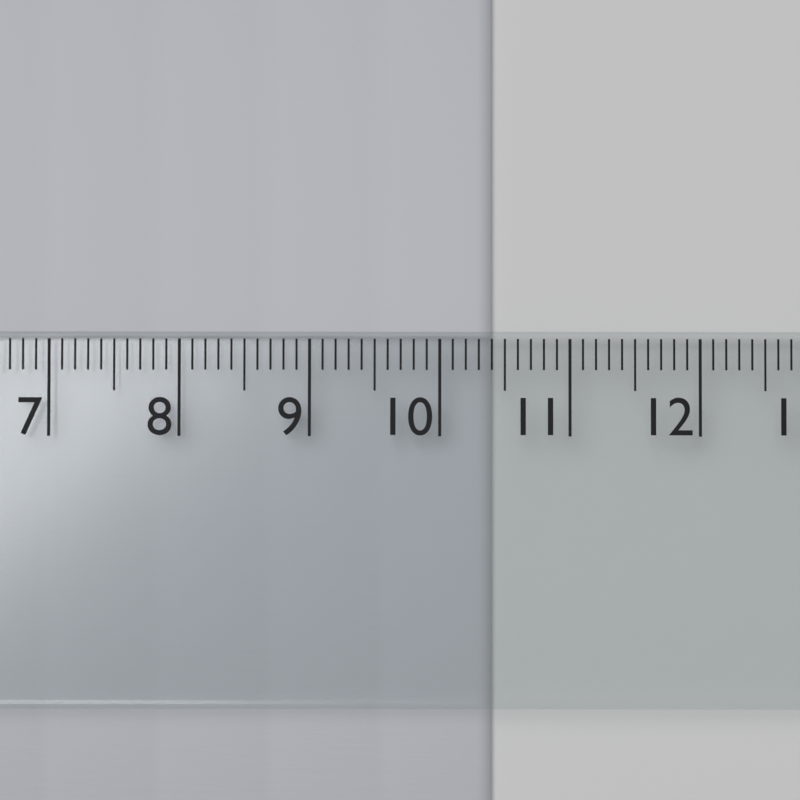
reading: 10.4 cm
